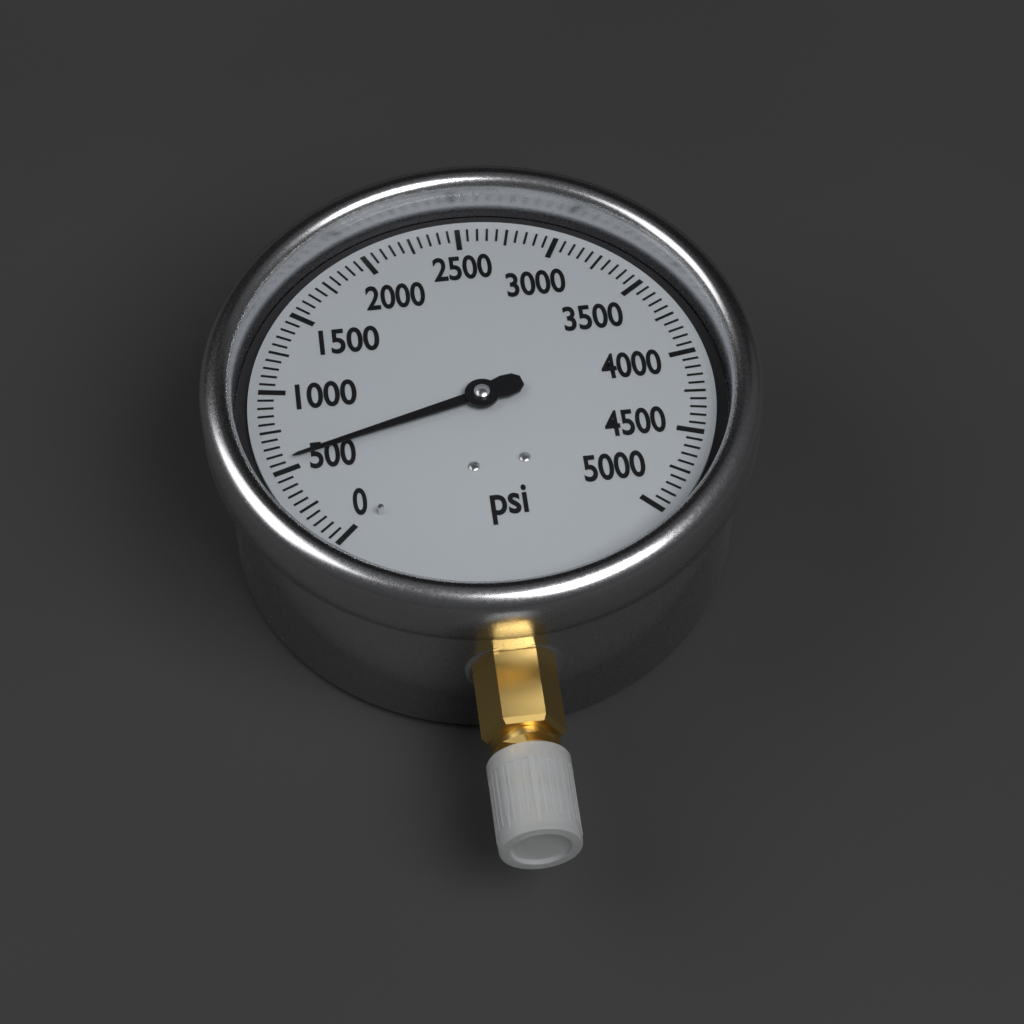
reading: 550 psi
